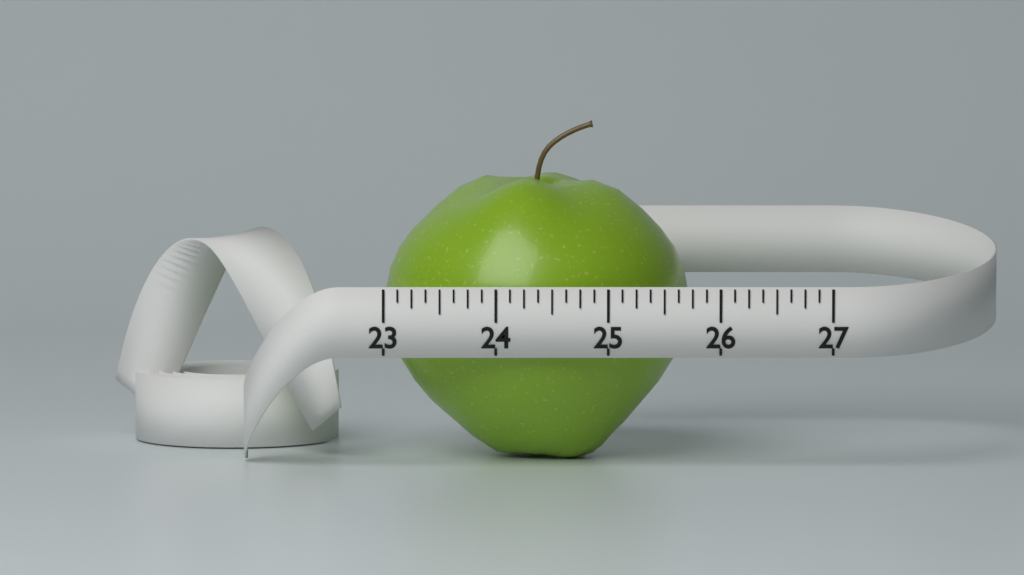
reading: 25.750 (no unit)
